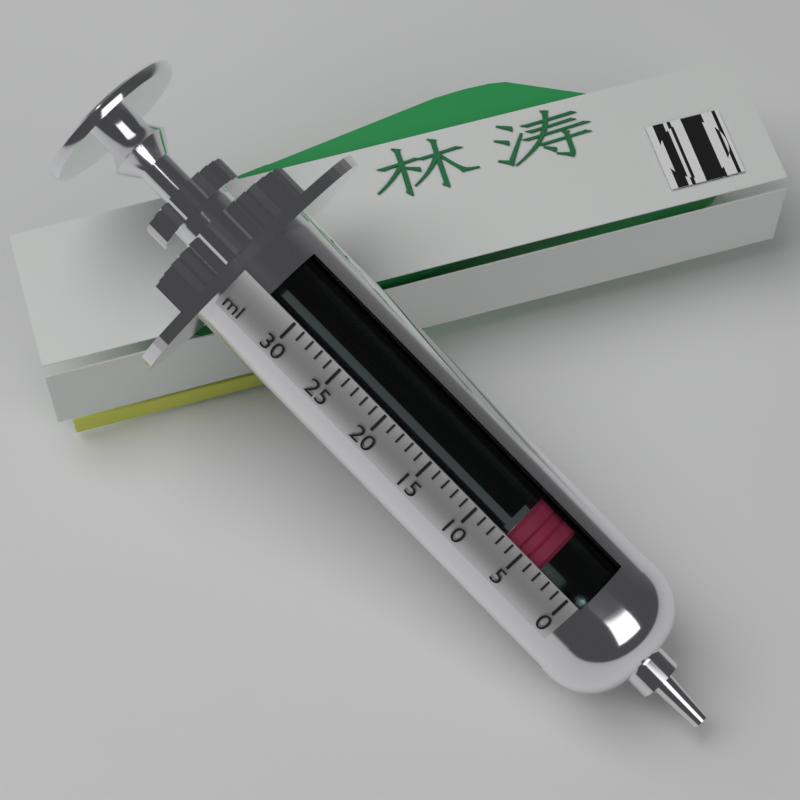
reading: 3 ml
